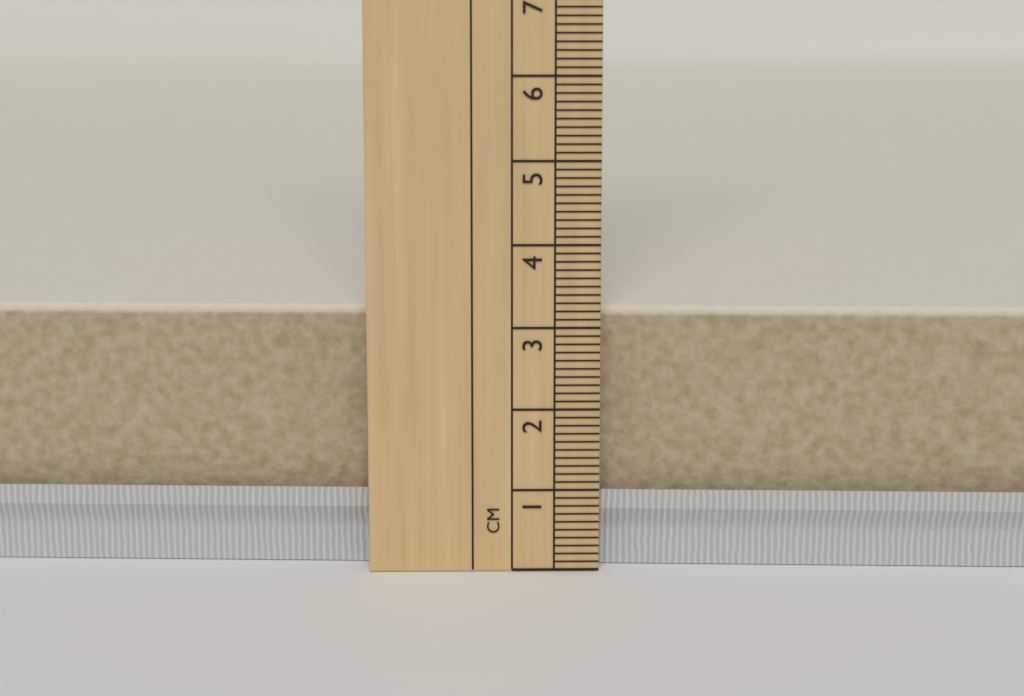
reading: 3.2 cm
